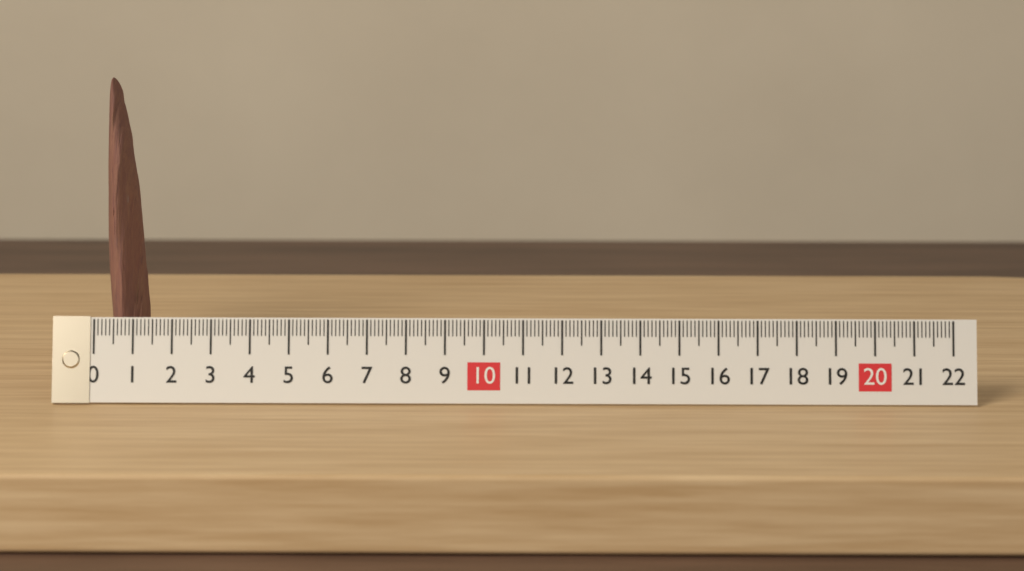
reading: 1.2 (no unit)
